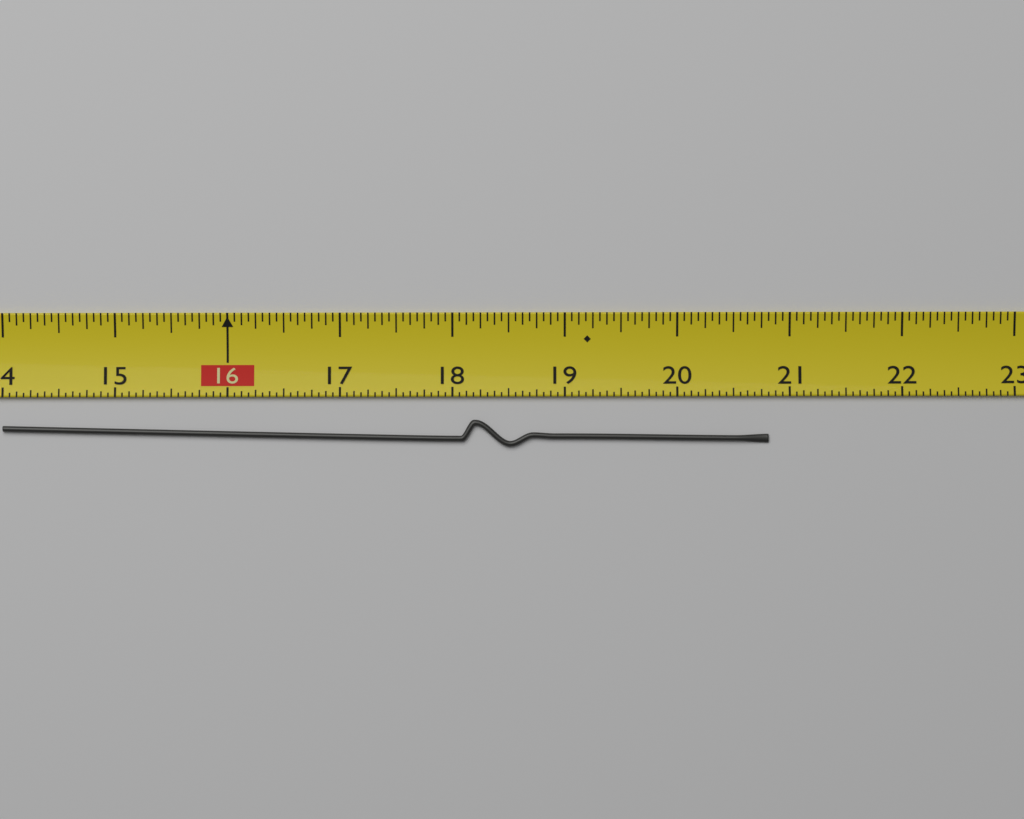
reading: 20.8125 (no unit)
